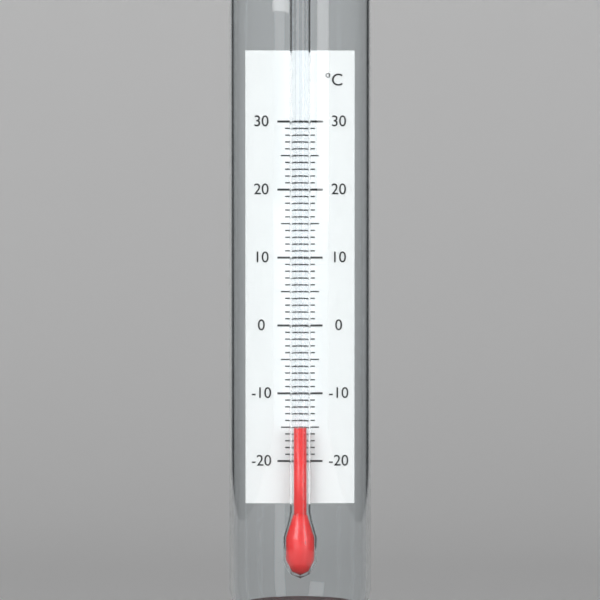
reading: -15 °C
